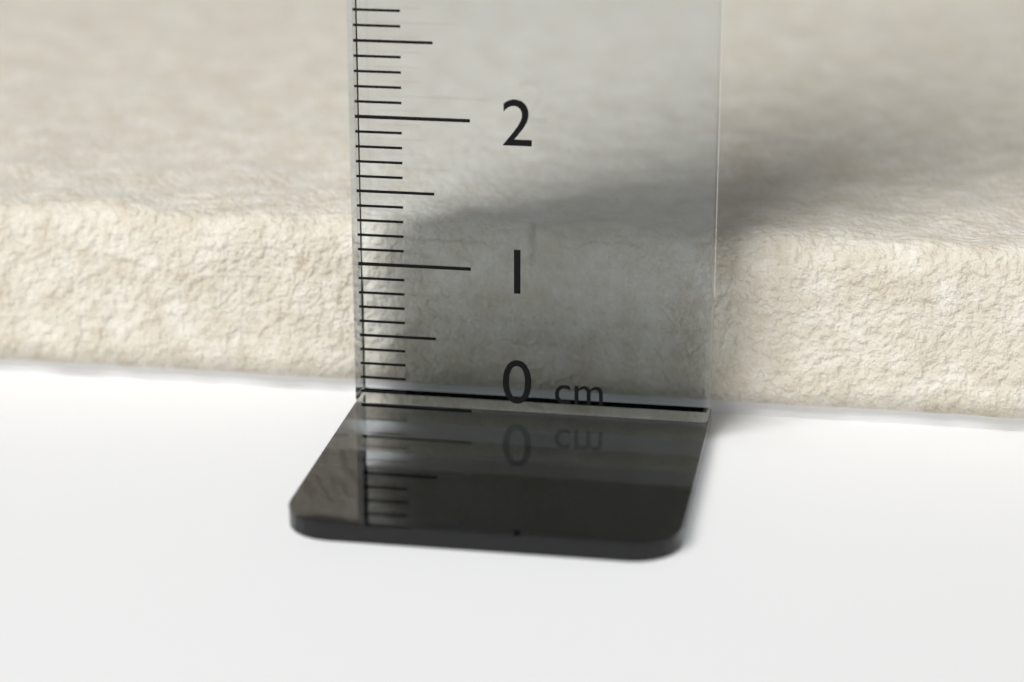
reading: 1.2 cm
